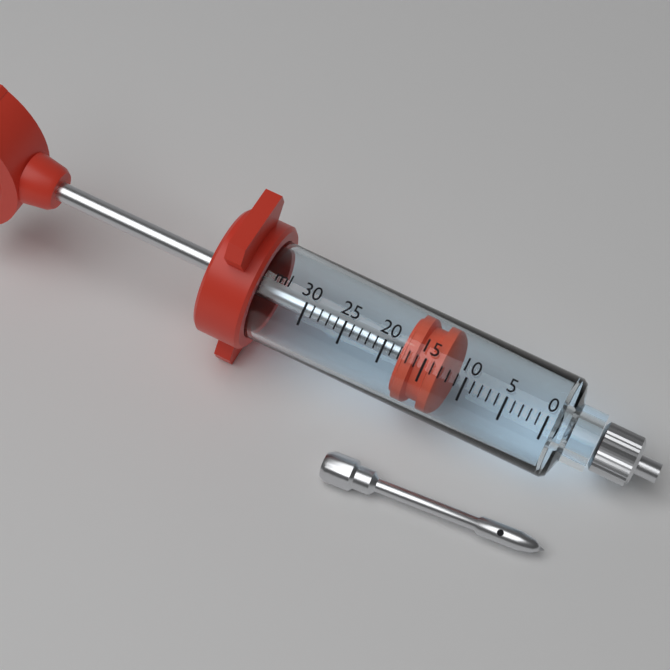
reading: 13 ml
